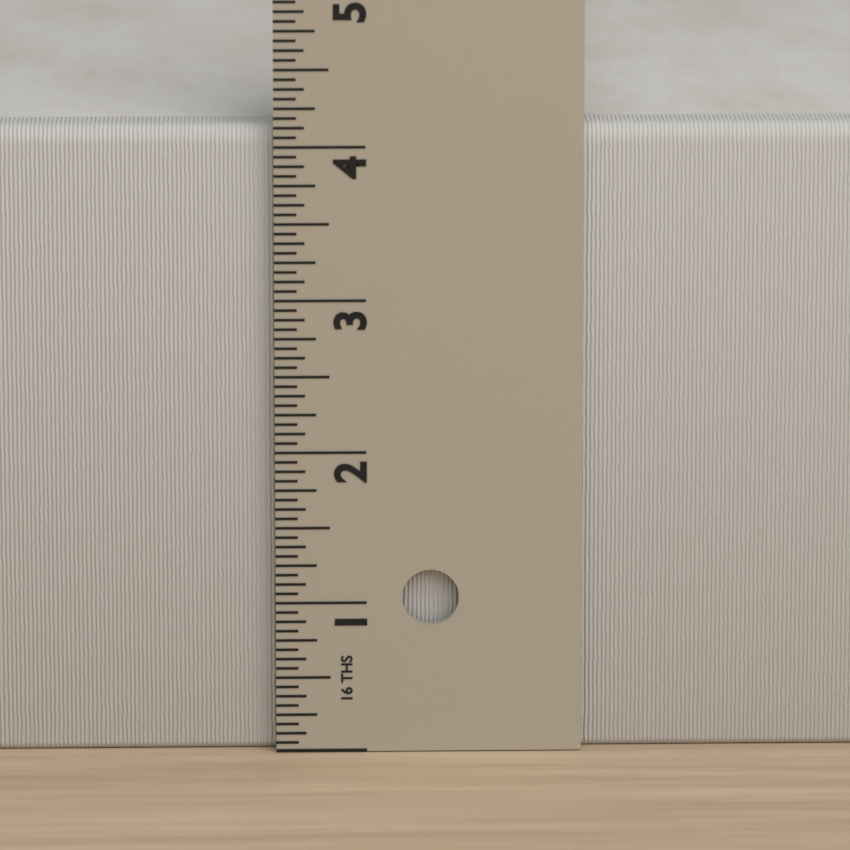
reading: 4.1250 in
